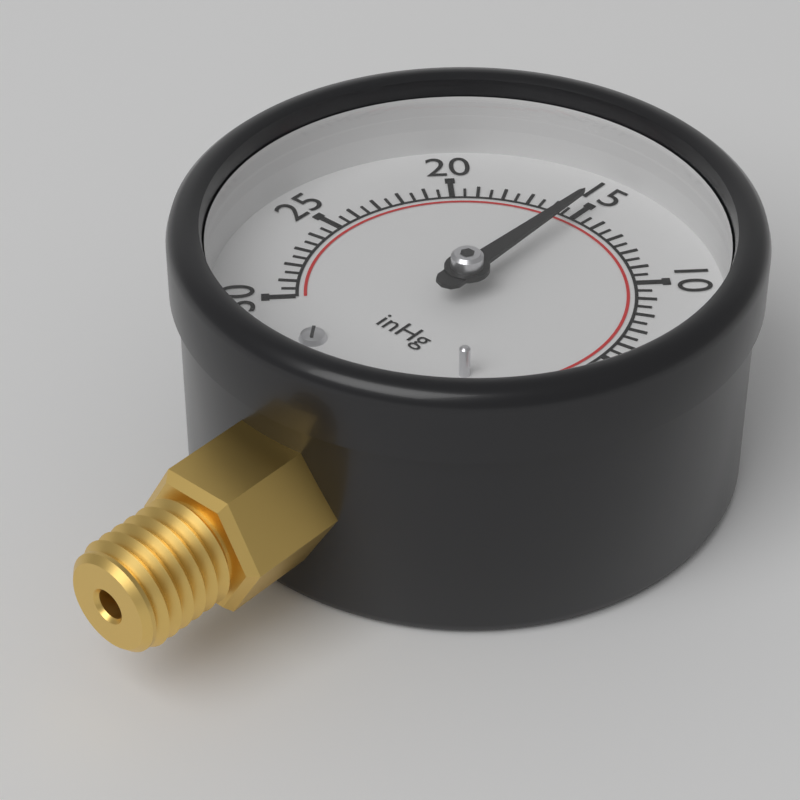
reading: 15.0 inHg
